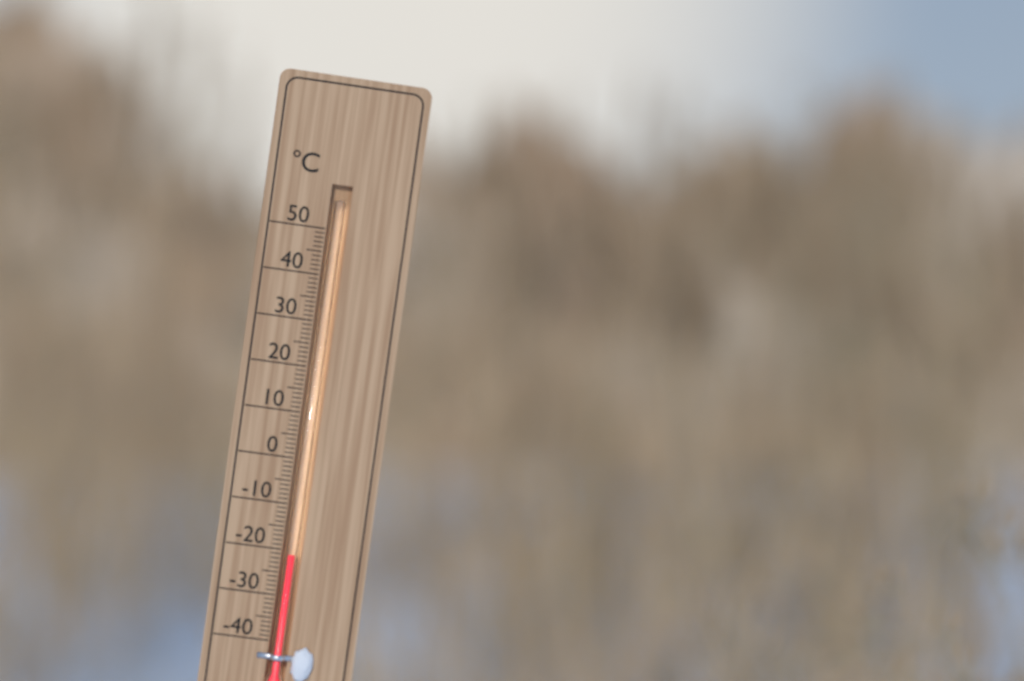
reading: -21 °C
